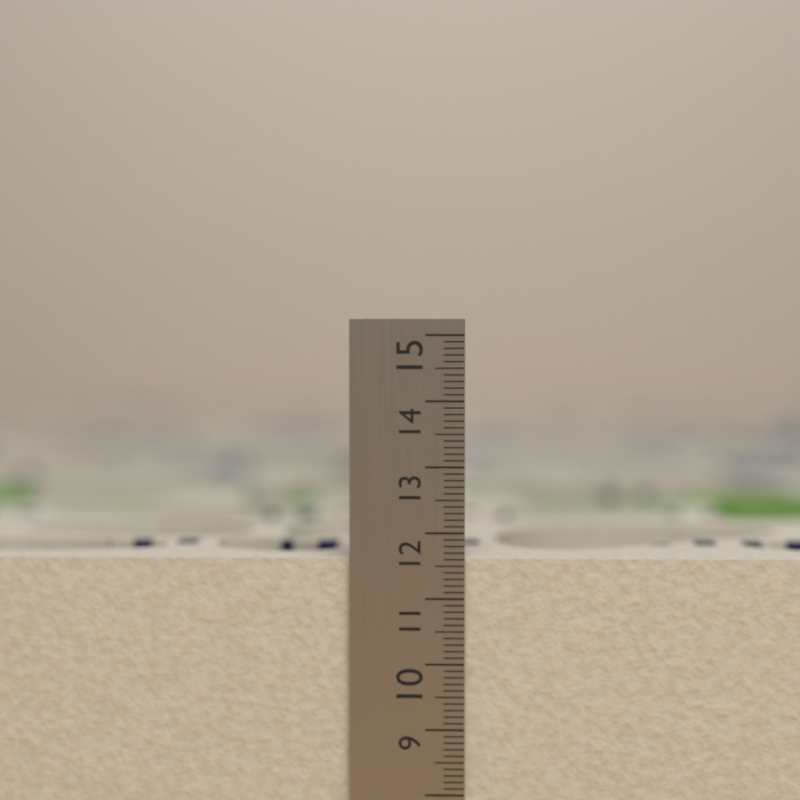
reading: 11.6 cm
